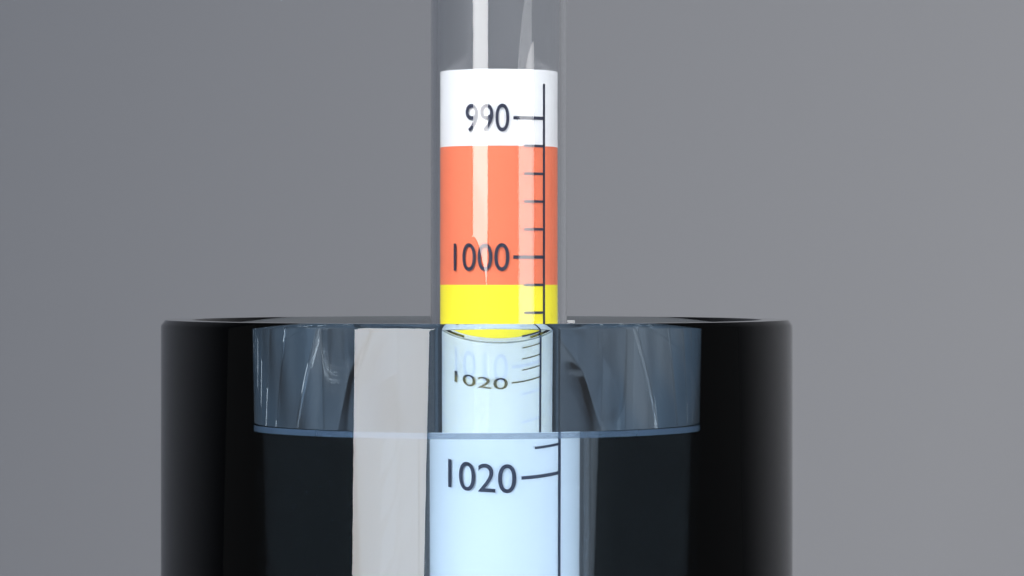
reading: 1012 (no unit)
